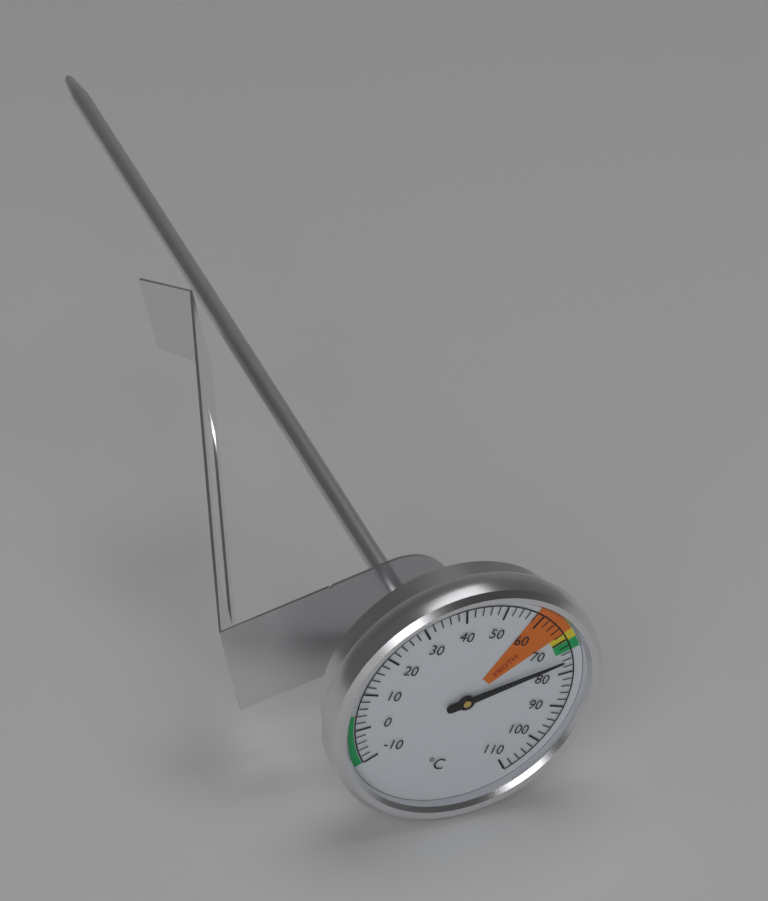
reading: 76 °C
